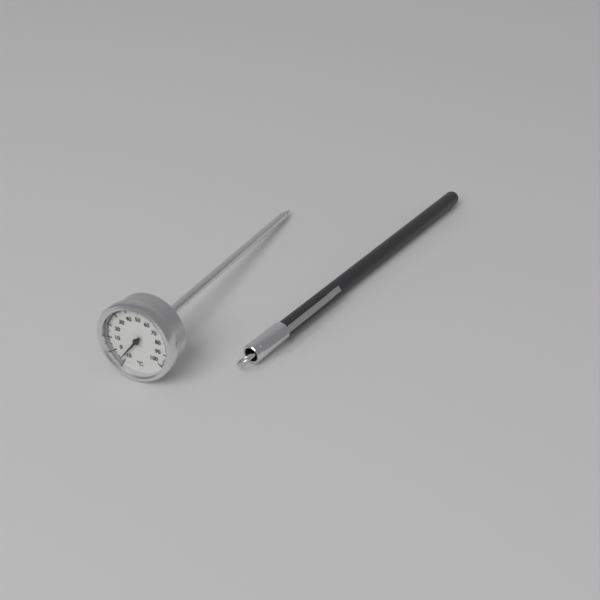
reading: -7 °C
